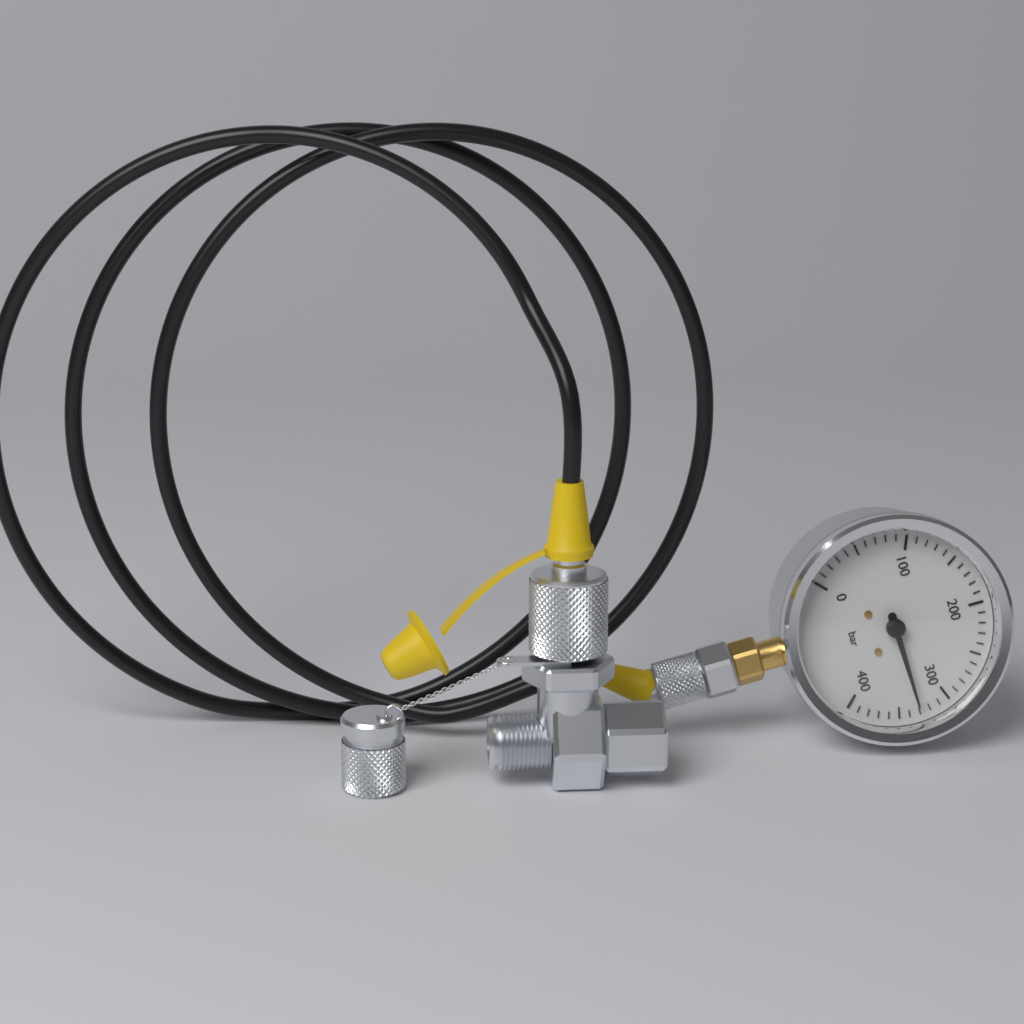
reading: 330 bar
